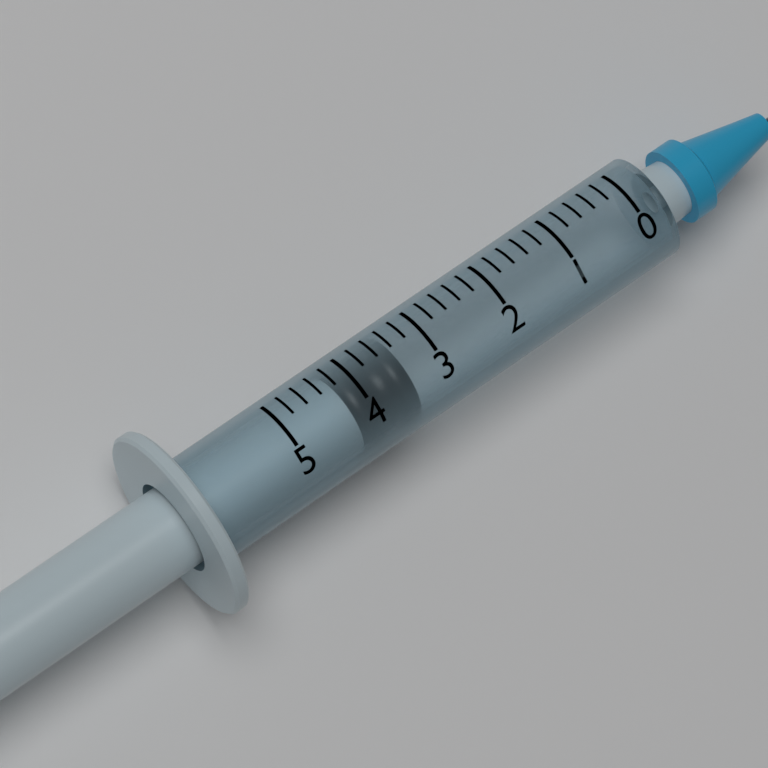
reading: 3.4 (no unit)
